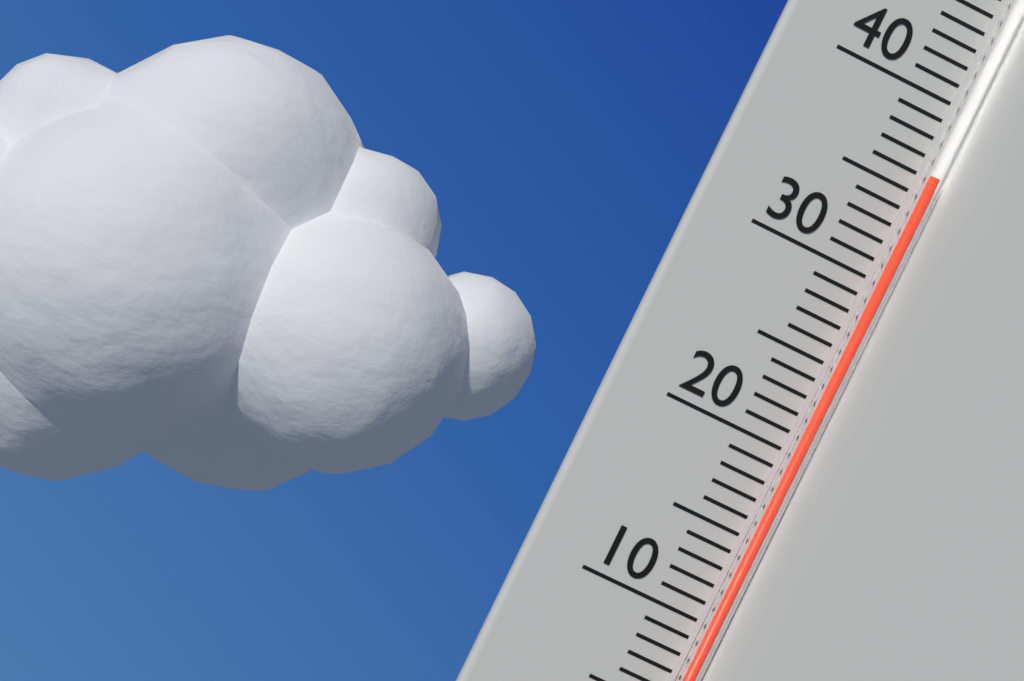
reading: 36 °C
